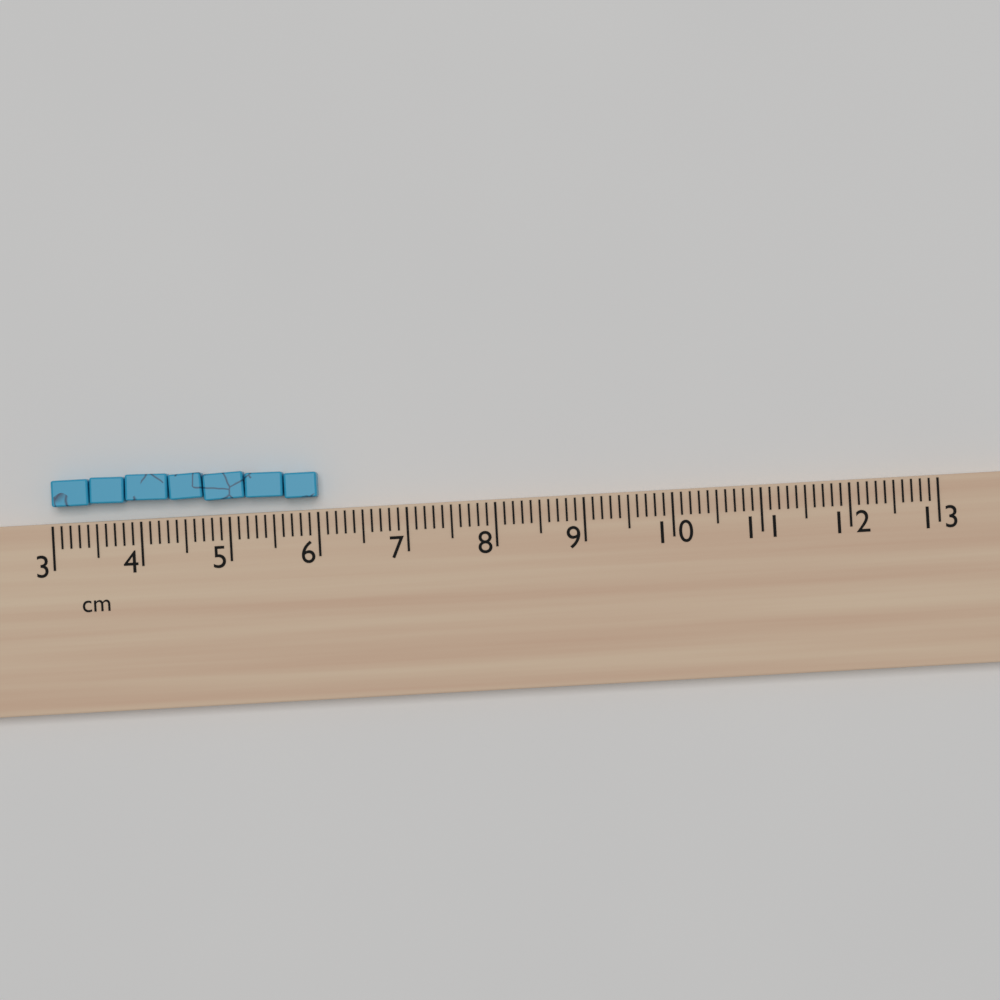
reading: 6.0 cm
